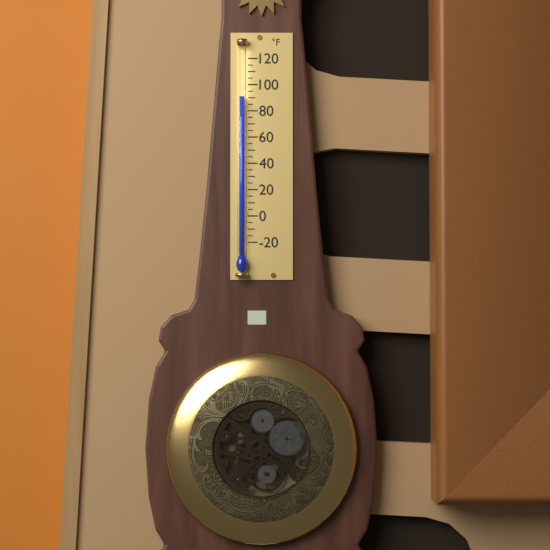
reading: 90 °F
